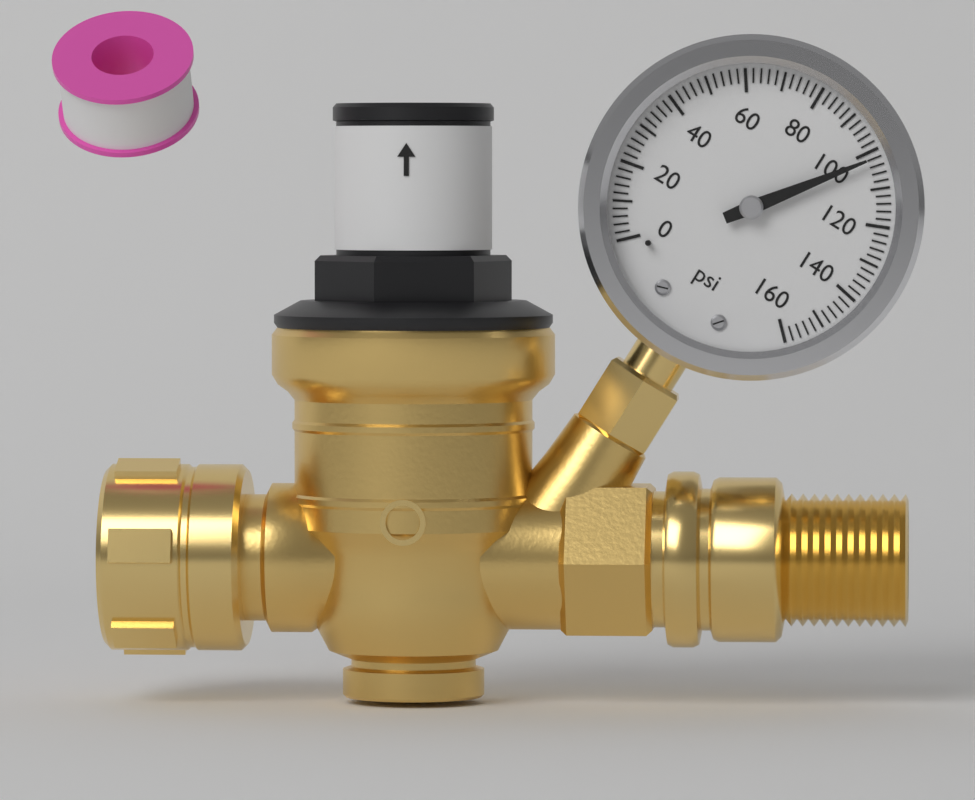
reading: 102 psi
